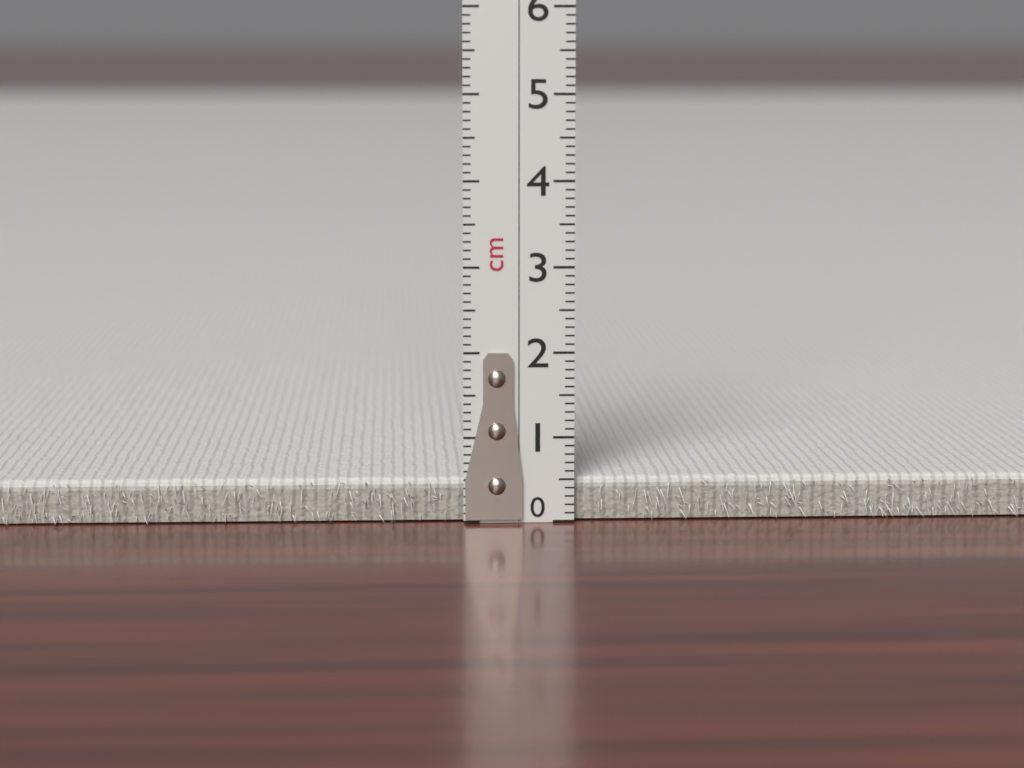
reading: 0.5 cm
